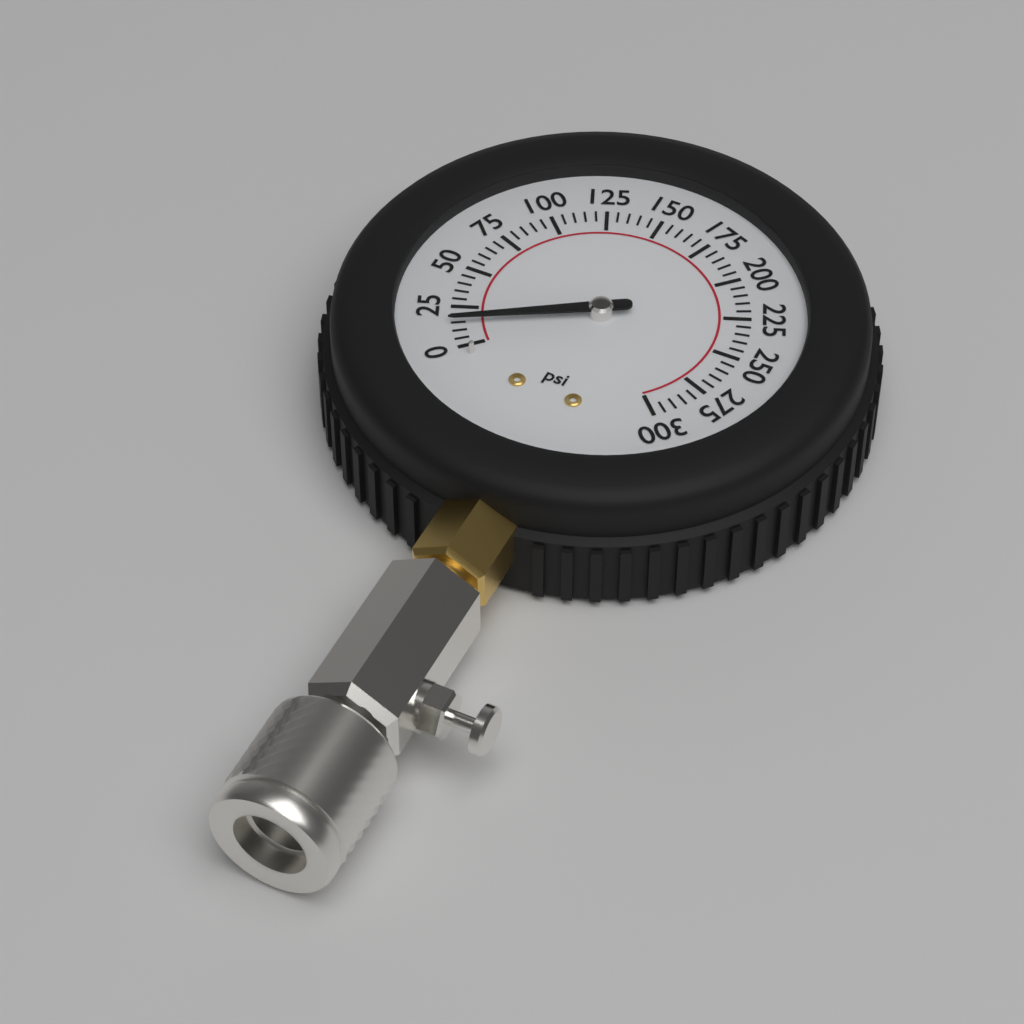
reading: 15 psi
